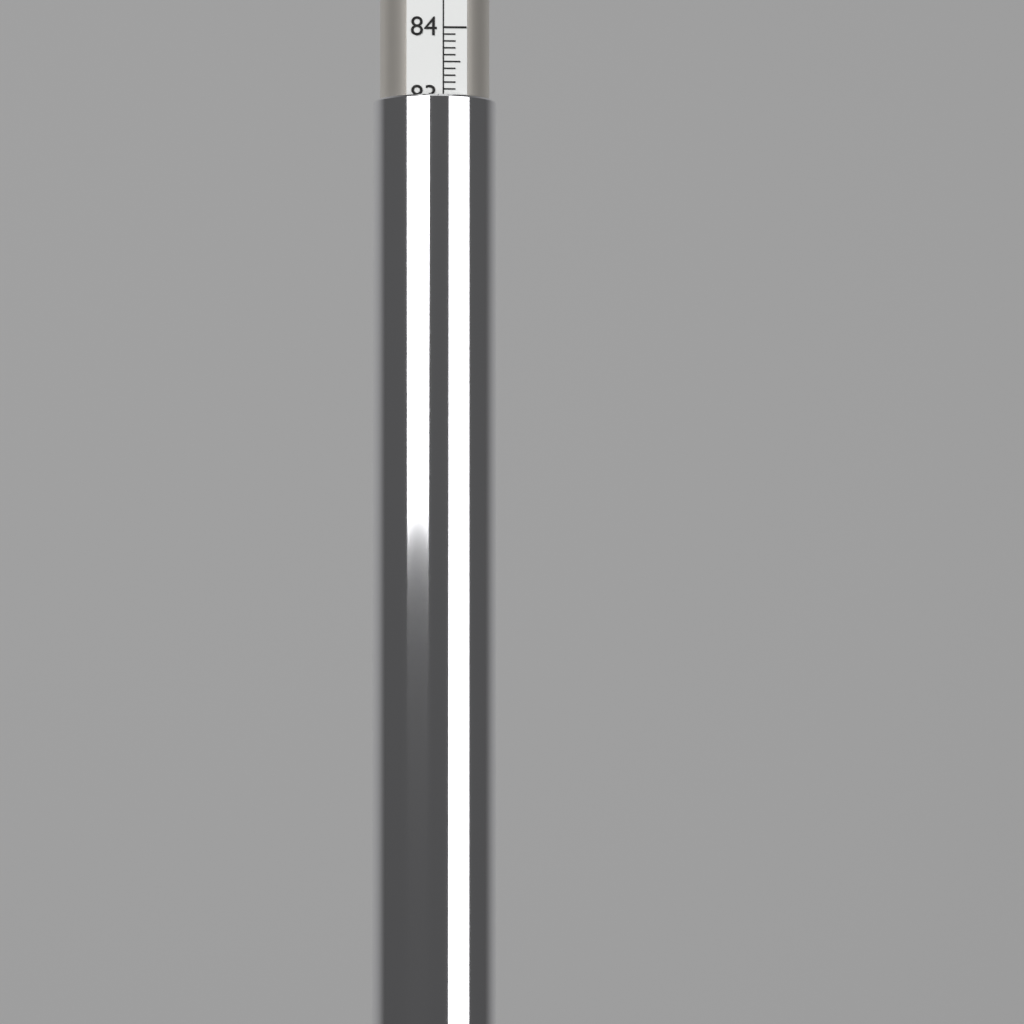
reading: 83.0 (no unit)
